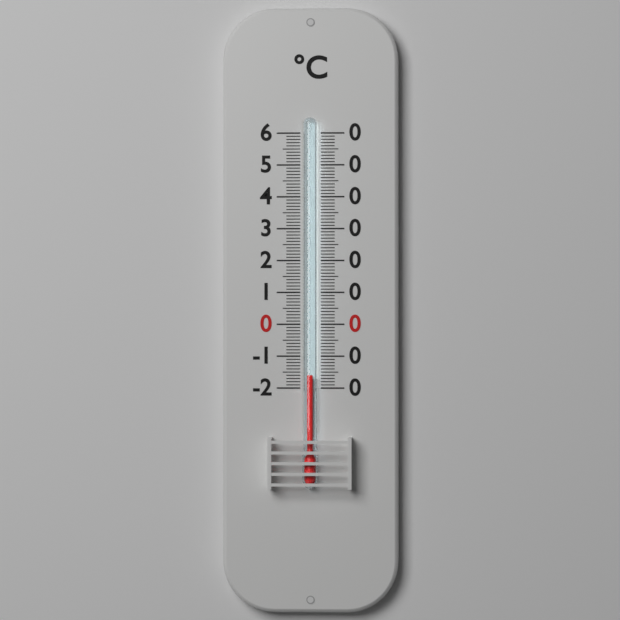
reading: -16 °C
